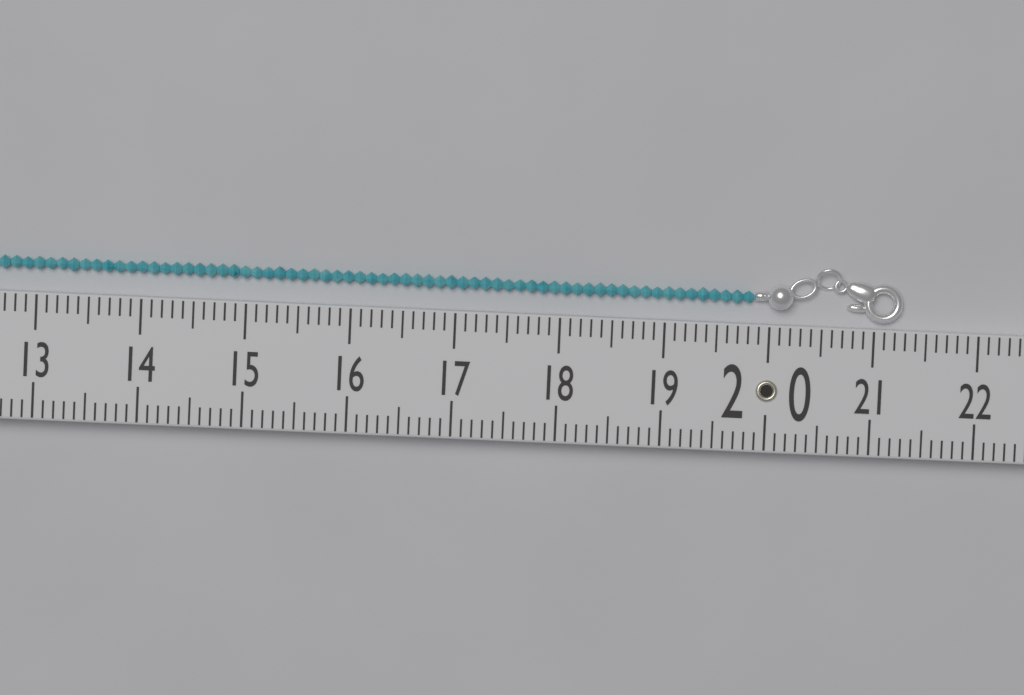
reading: 21.3 (no unit)
